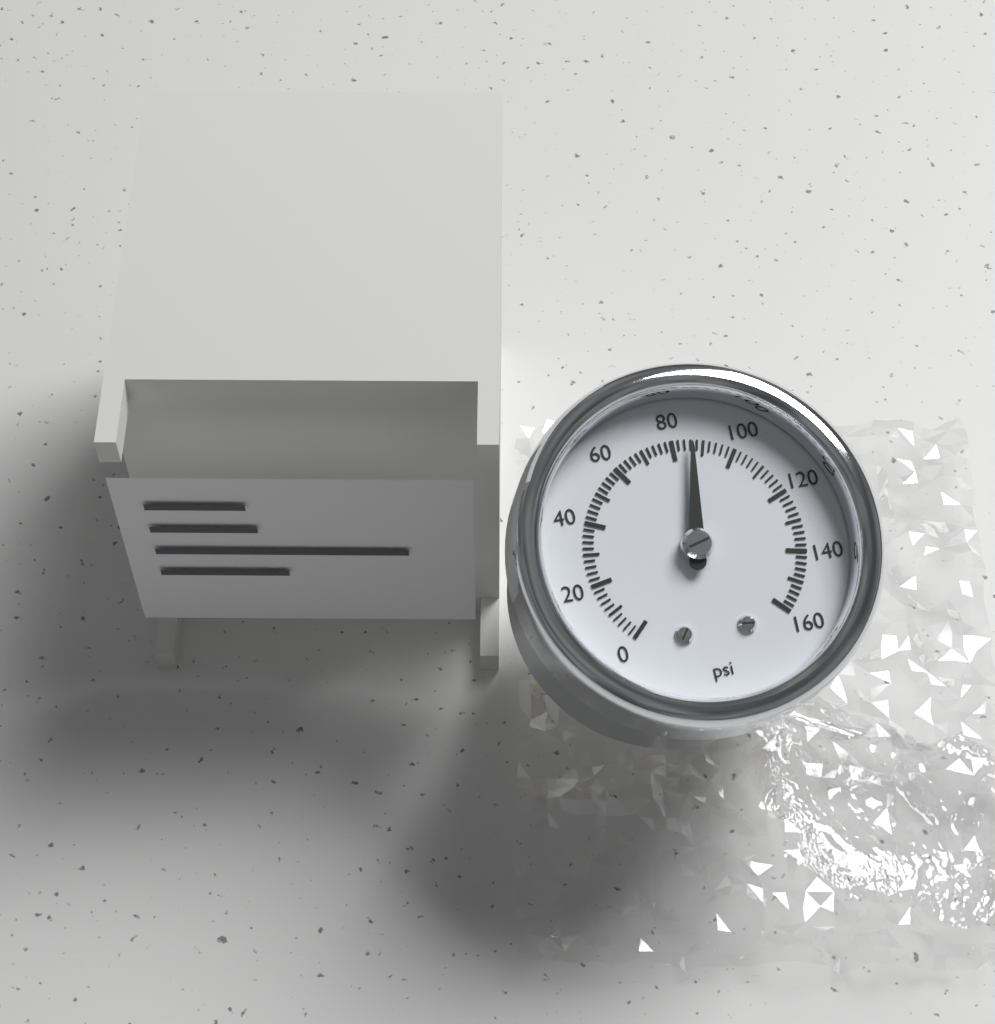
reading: 86 psi
